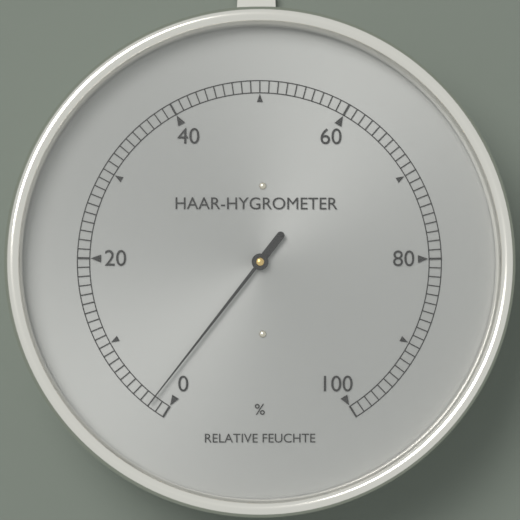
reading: 2 %
